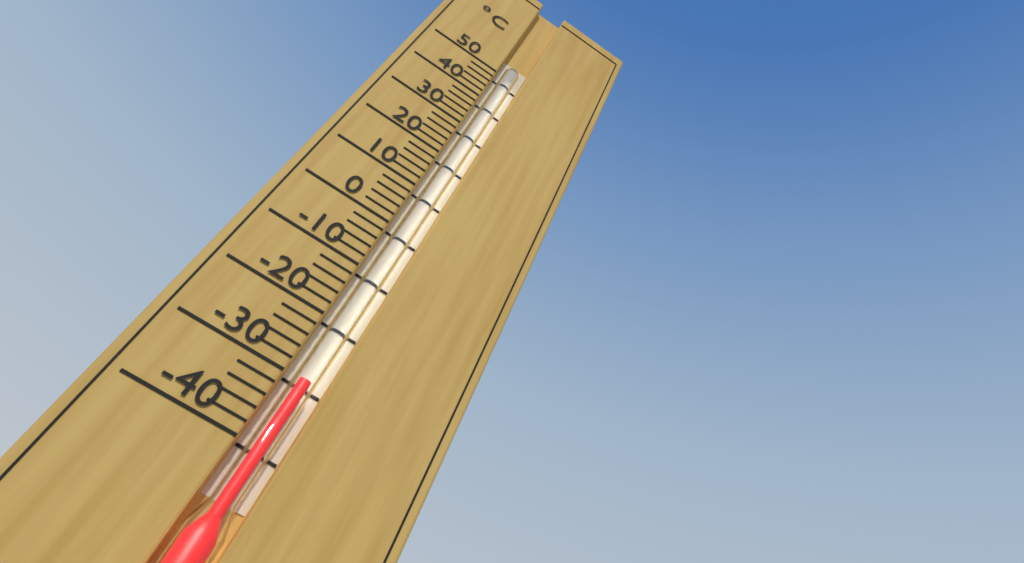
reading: -30 °C
